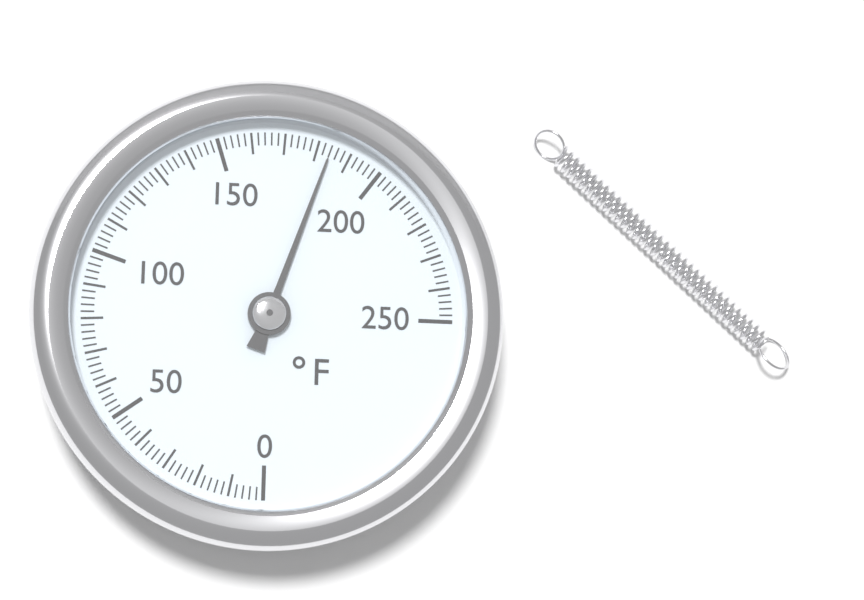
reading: 184 °F
